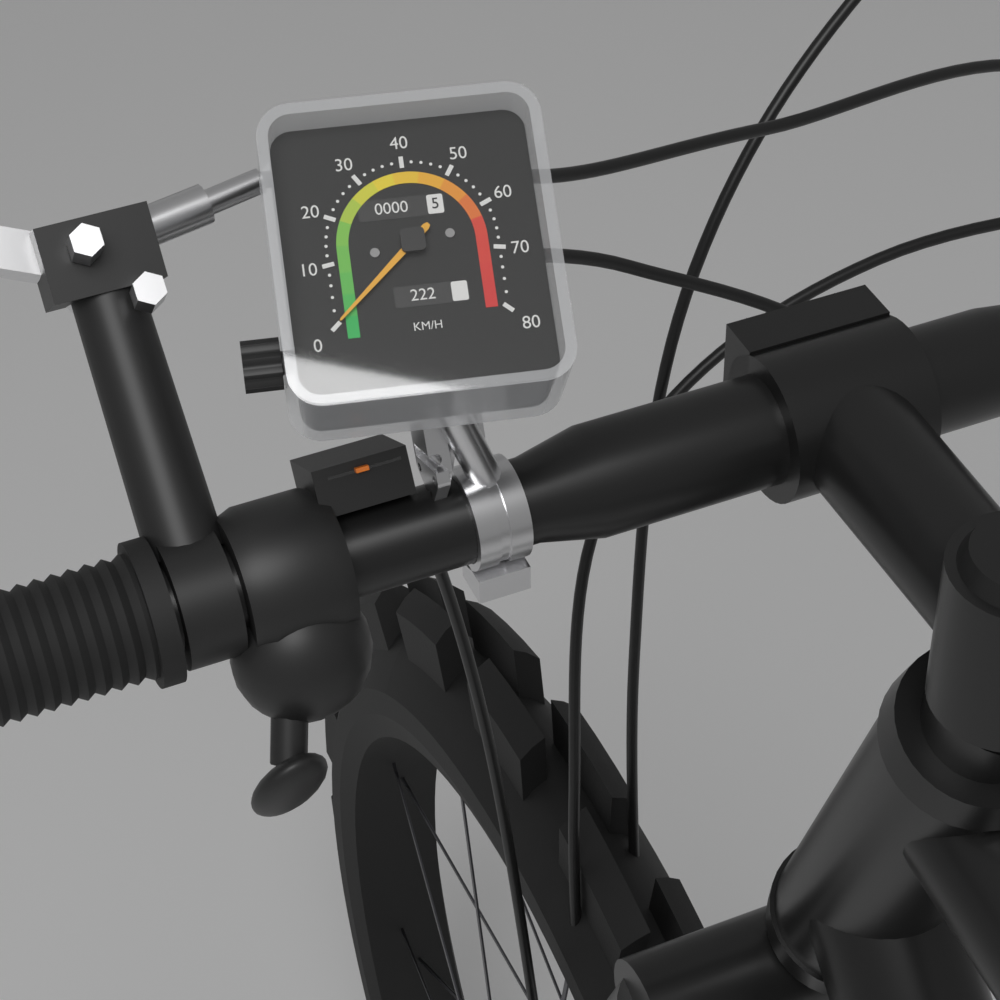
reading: 0 km/h
